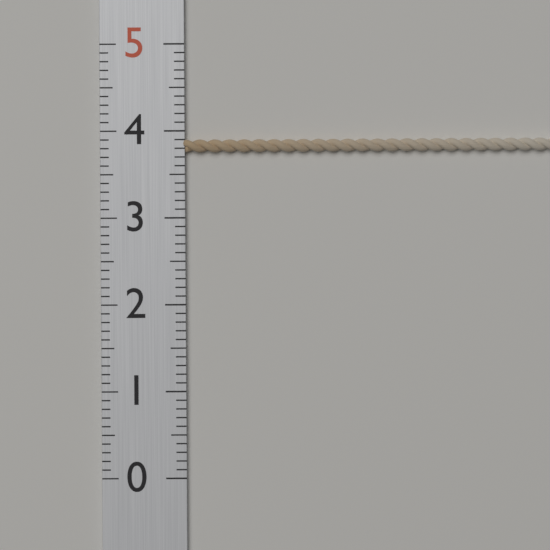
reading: 3.9 (no unit)
